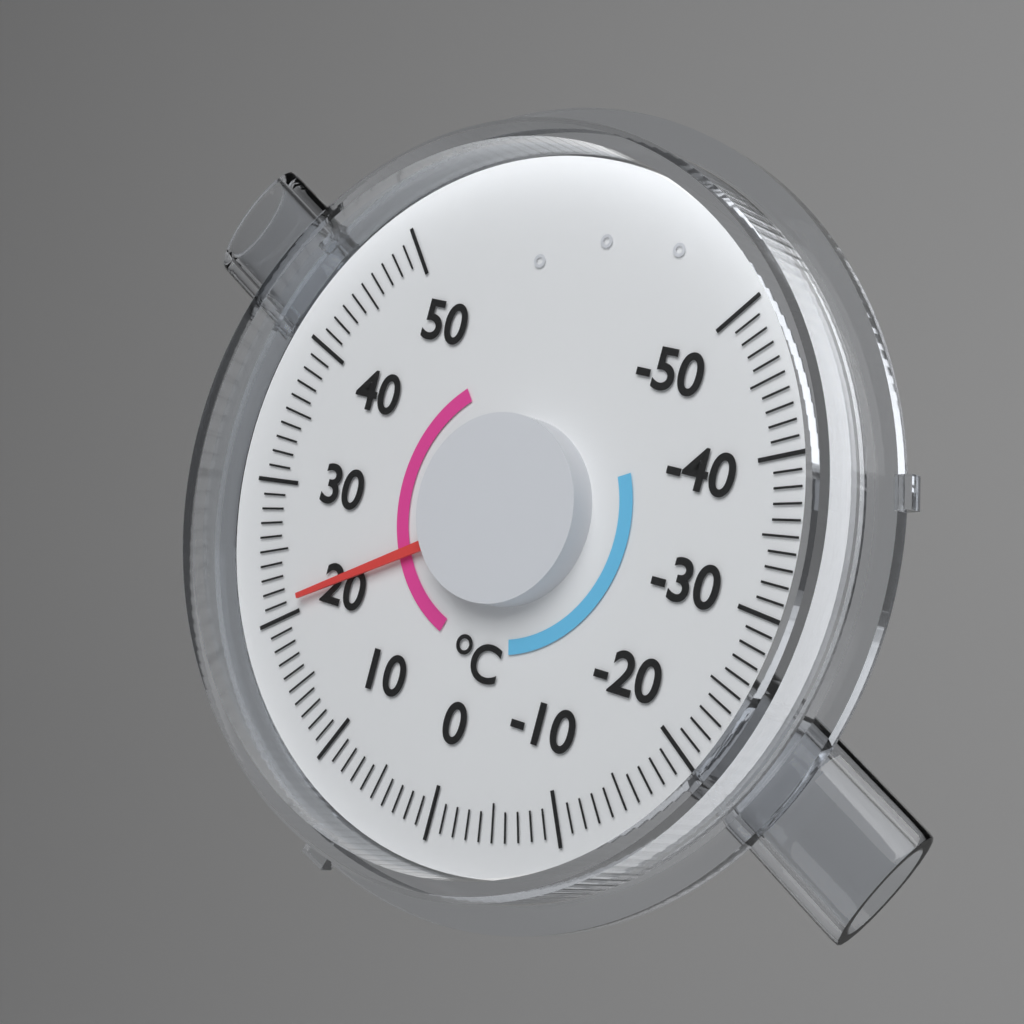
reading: 21 °C
